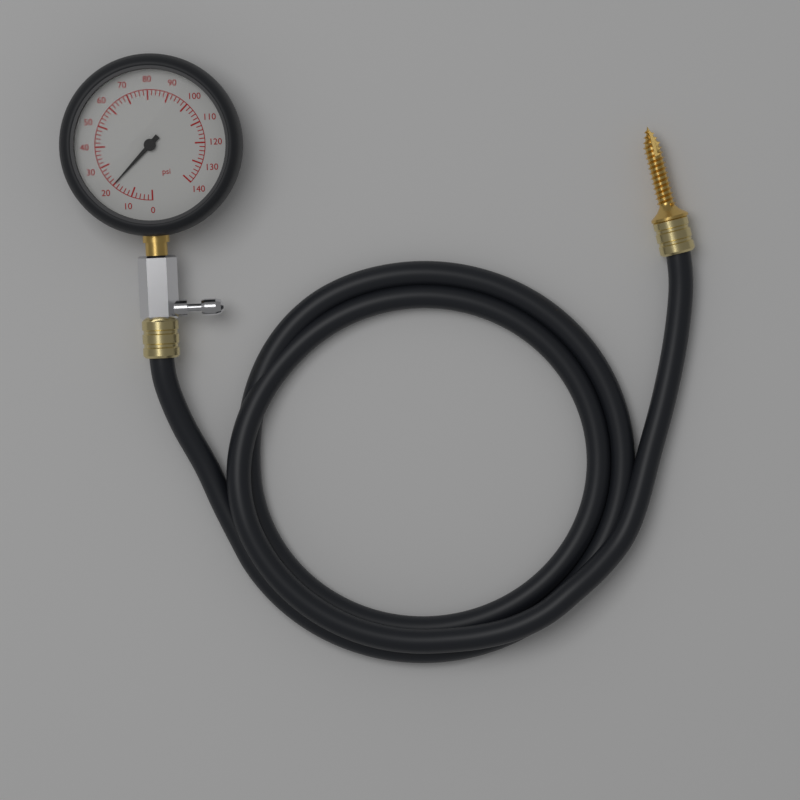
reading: 20 psi
